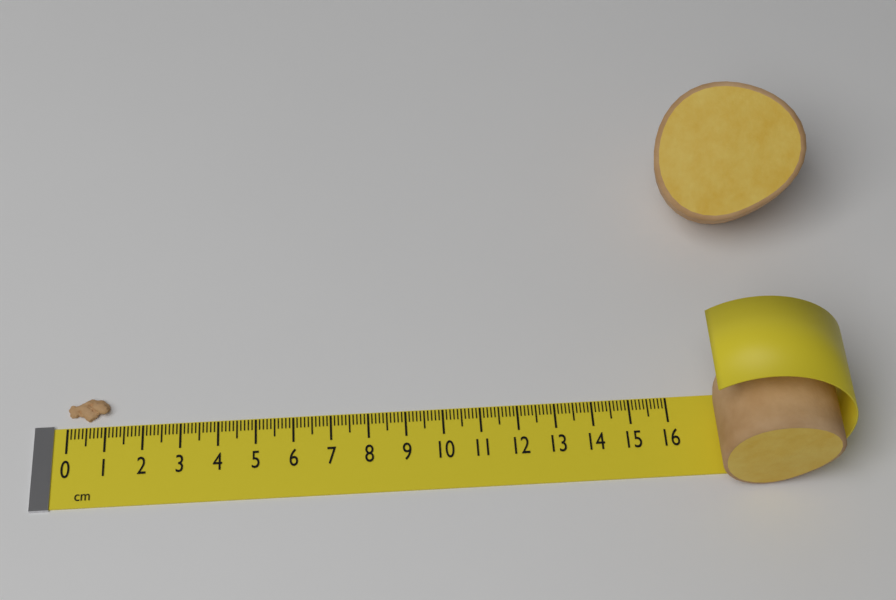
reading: 1.1 cm
